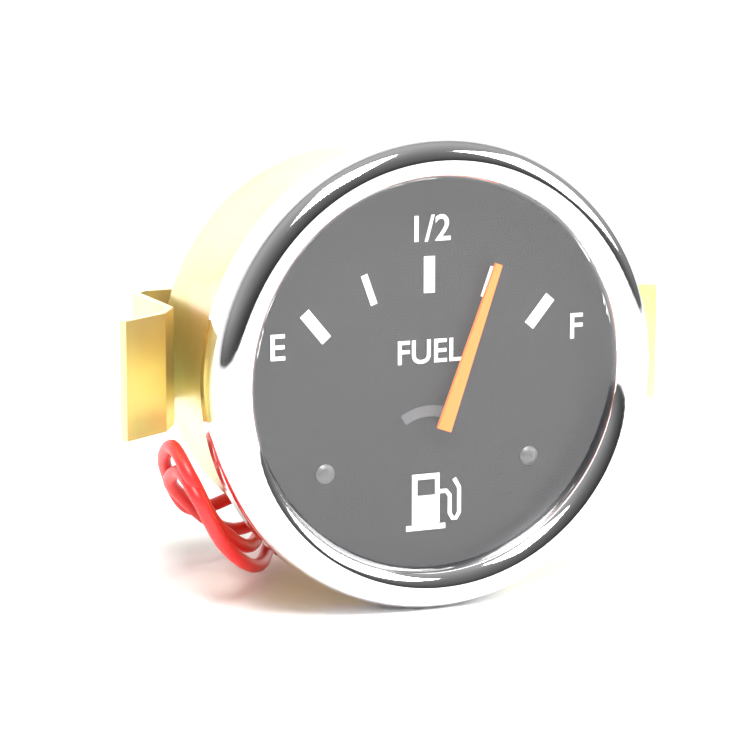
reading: 0.75 (no unit)
